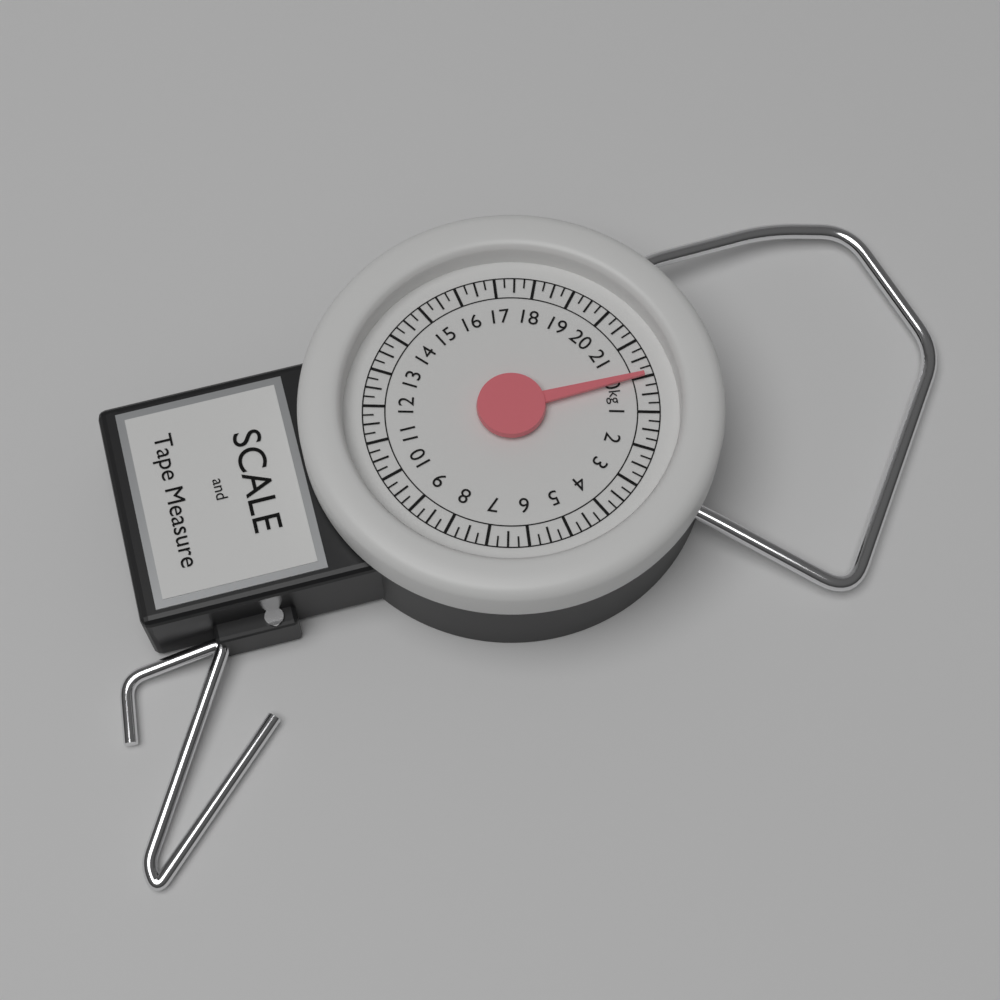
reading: 0.00 kg
